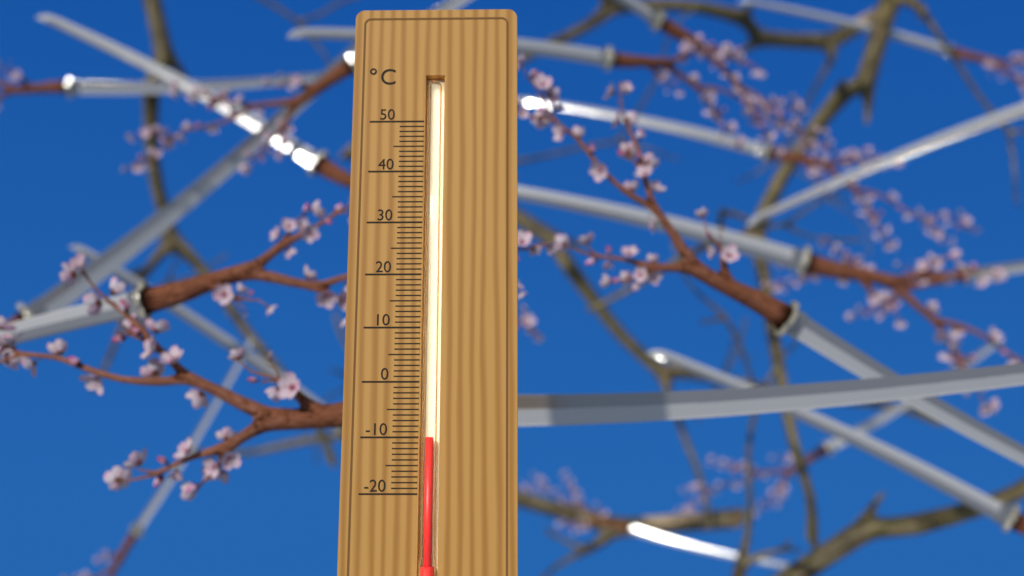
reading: -10 °C
